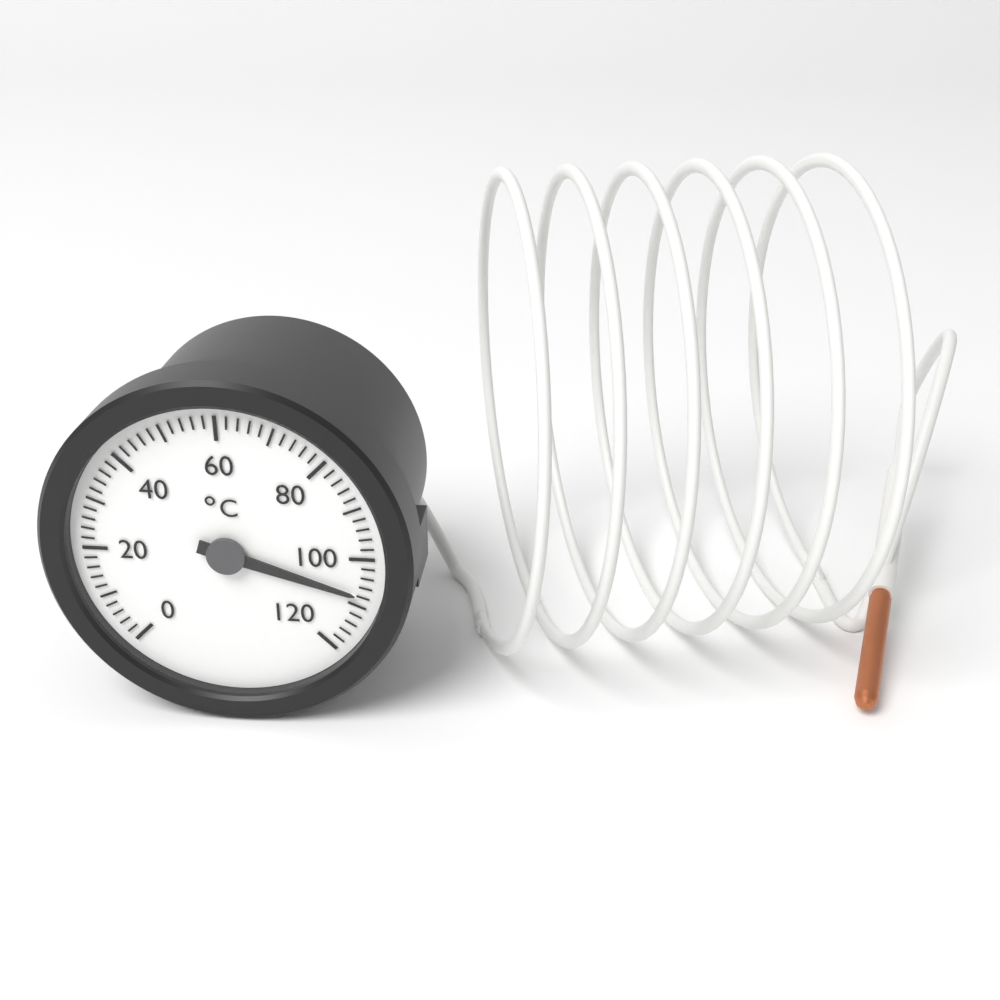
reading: 108 °C
